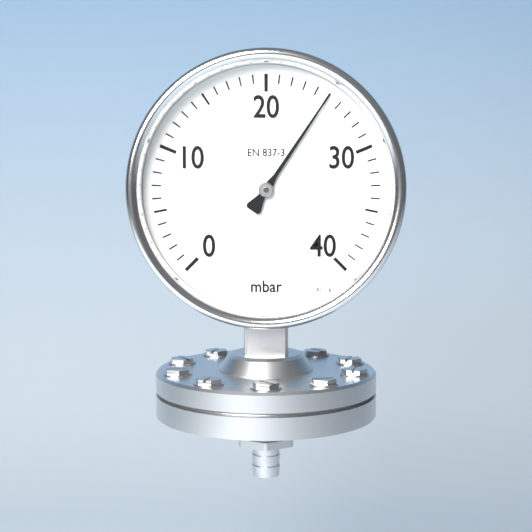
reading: 25 mbar
